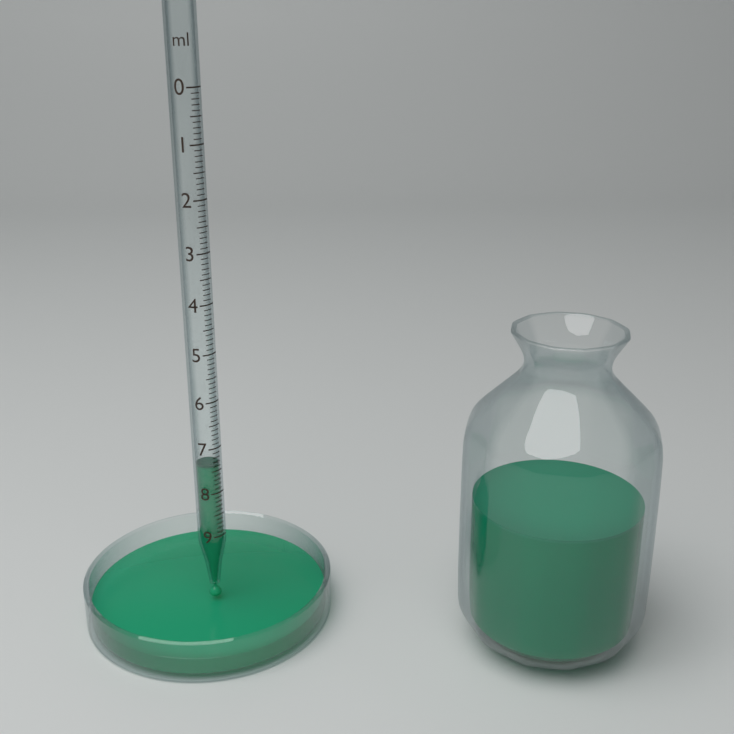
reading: 7.4 ml
